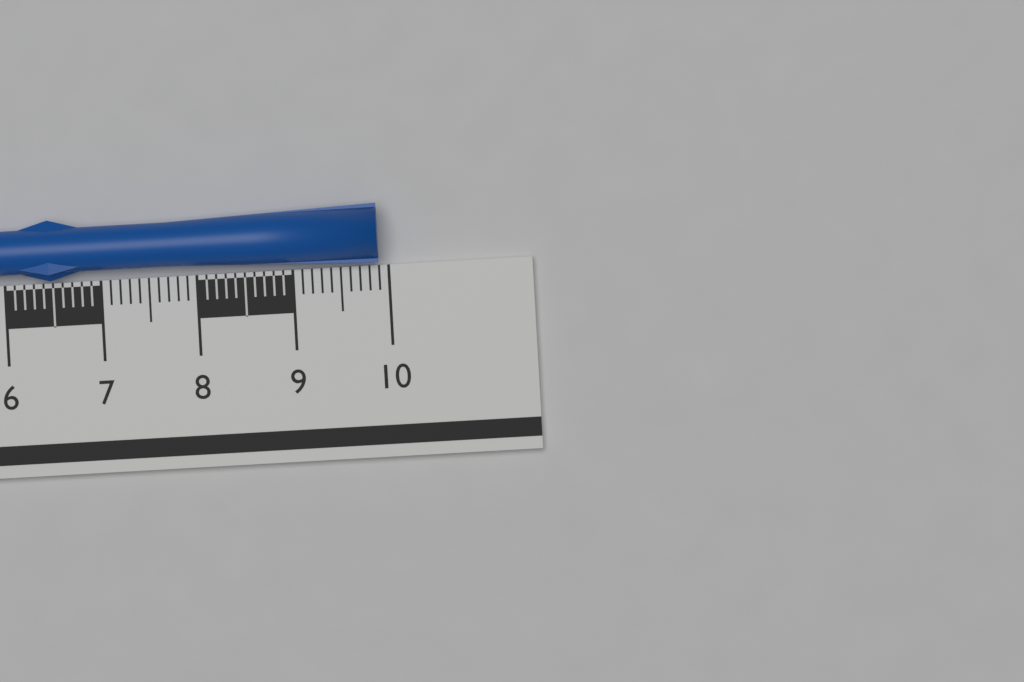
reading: 9.9 cm
